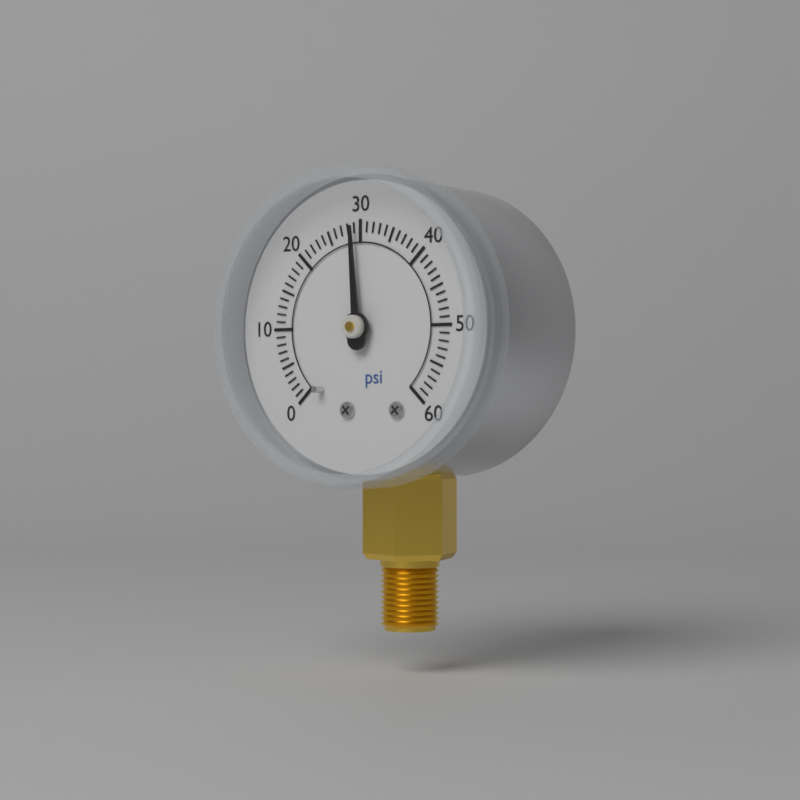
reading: 29 psi
